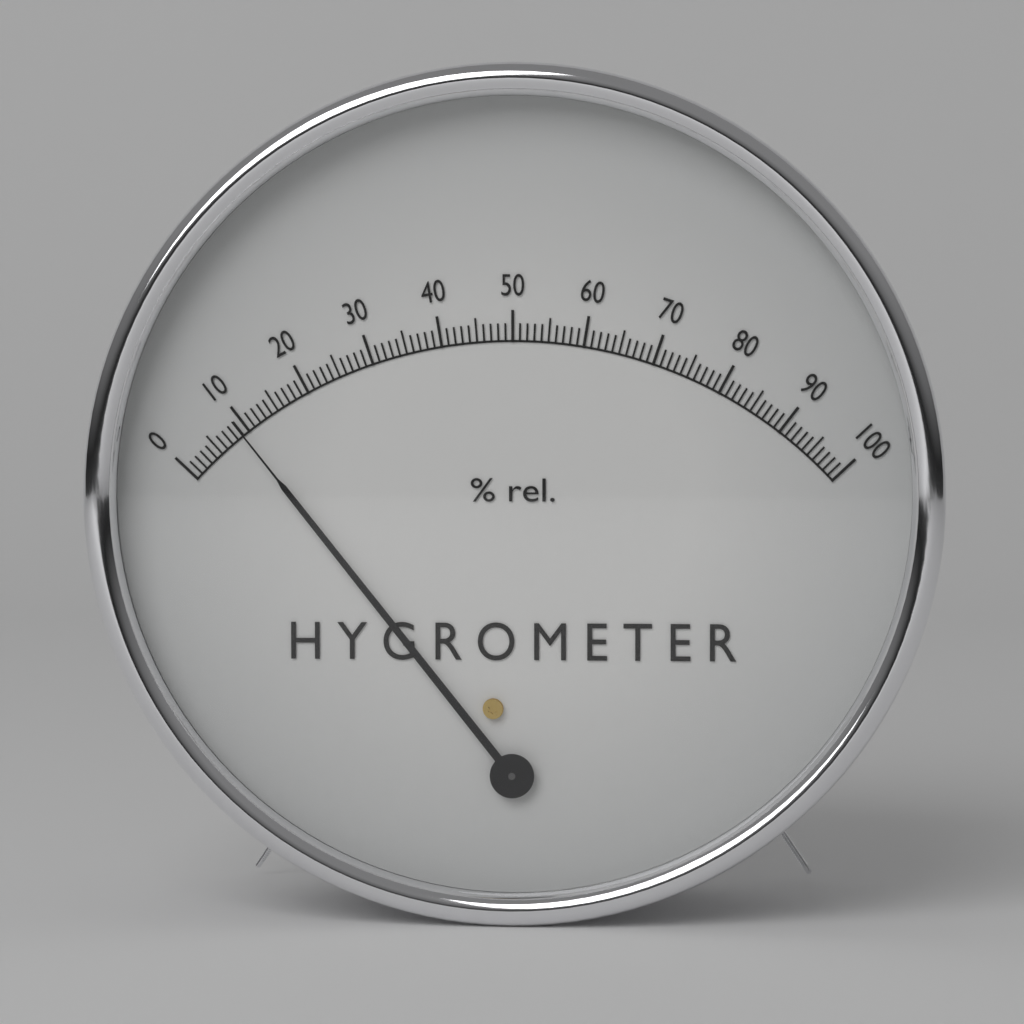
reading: 9 %
